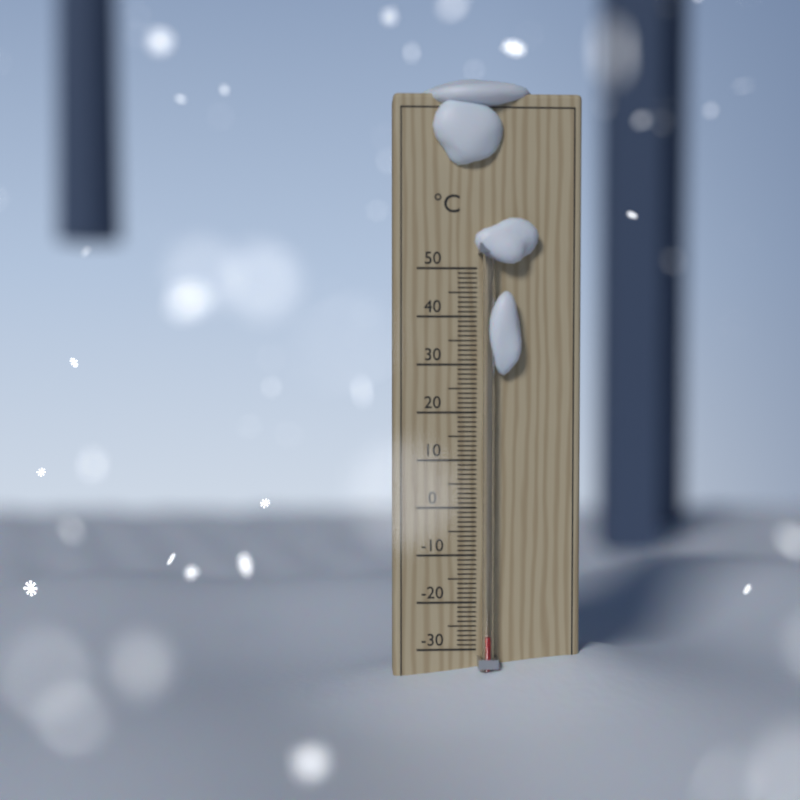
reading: -27 °C
